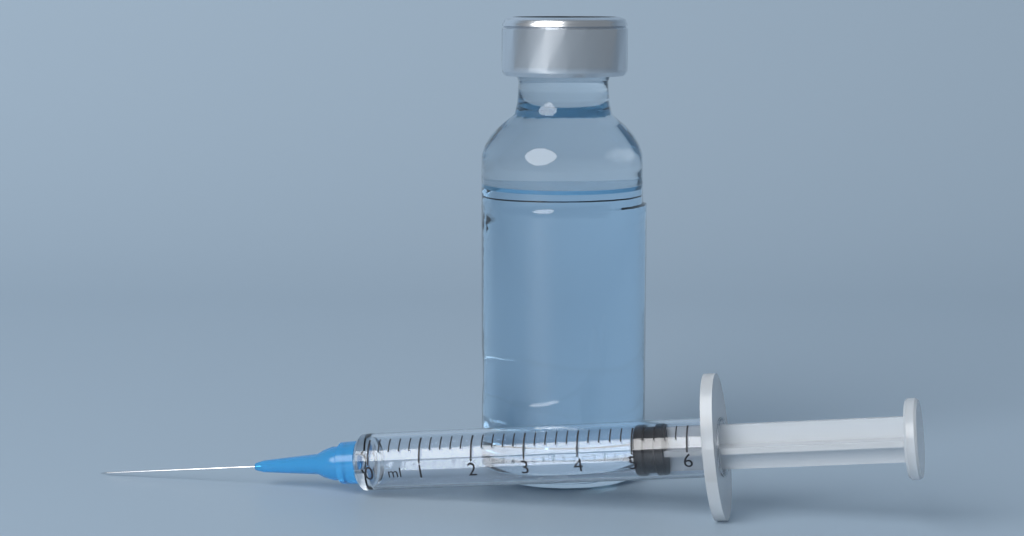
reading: 5.0 ml
